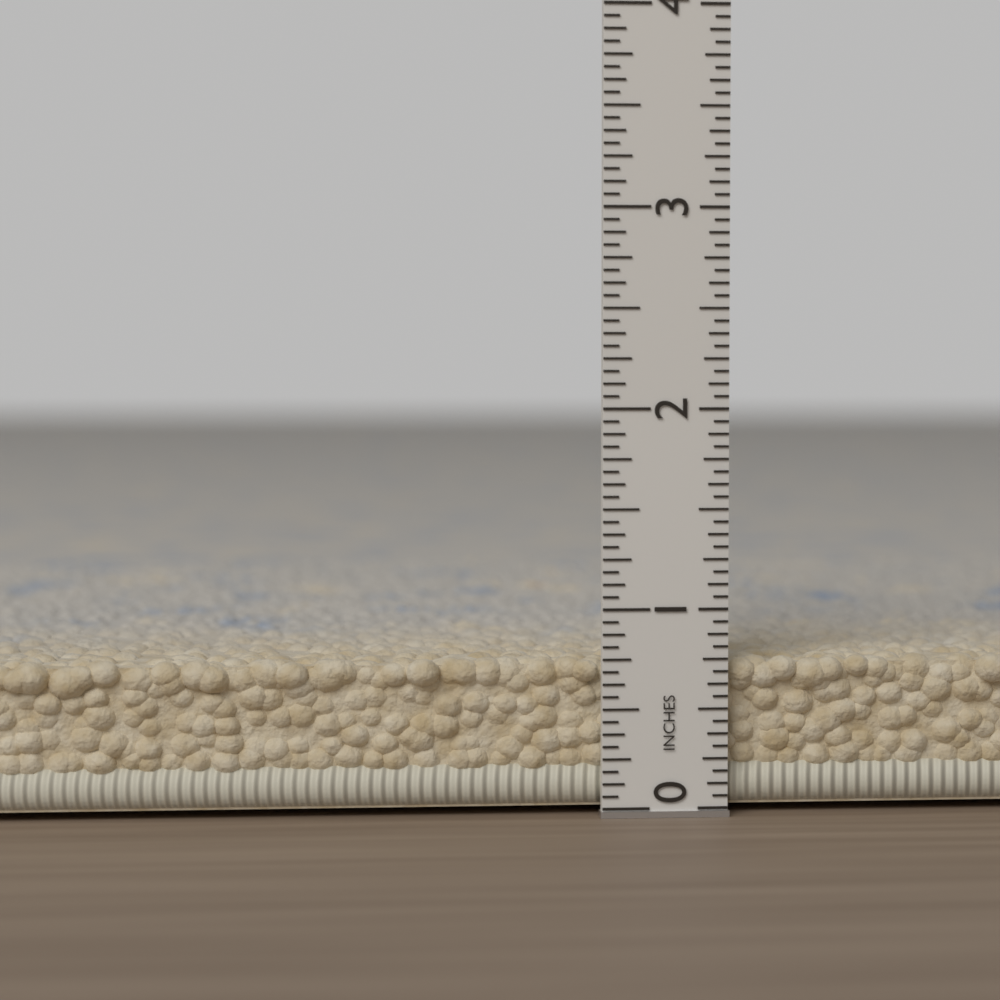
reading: 0.7500 in
